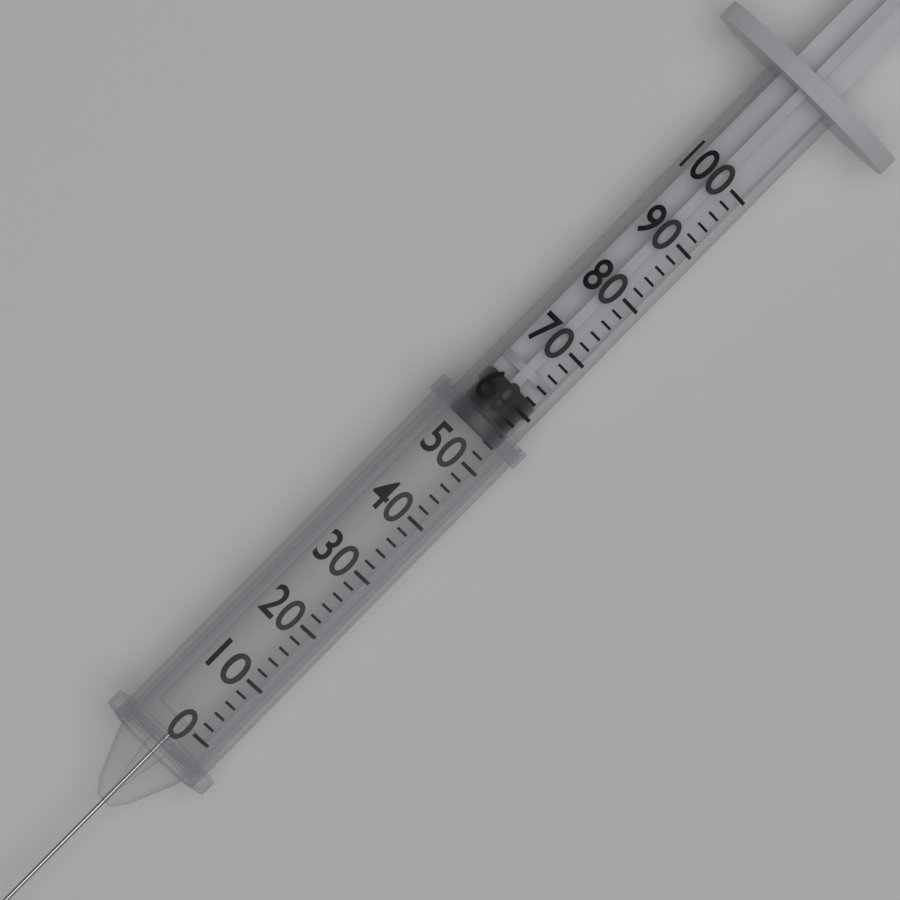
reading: 54 (no unit)
